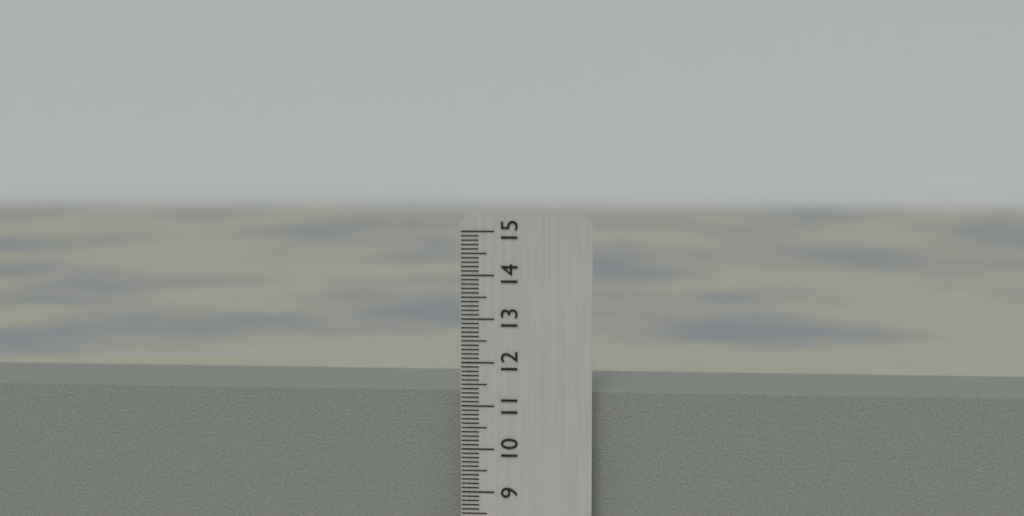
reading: 11.3 cm
